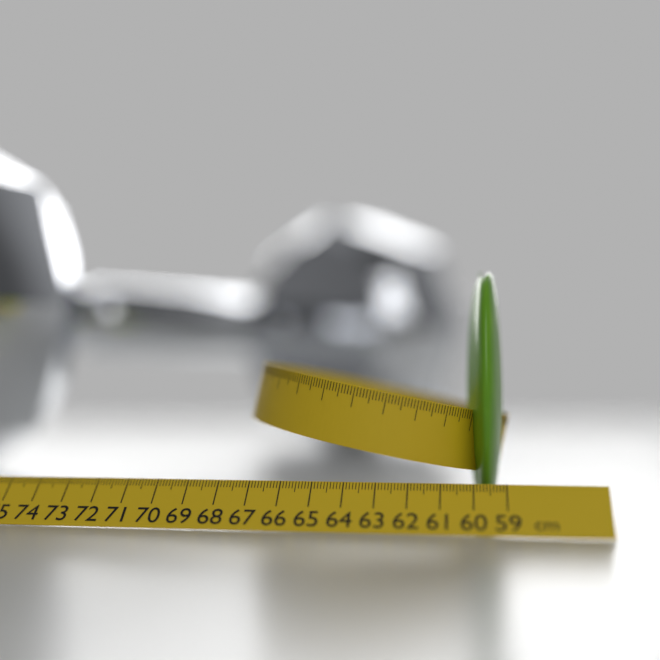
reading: 60.2 cm
